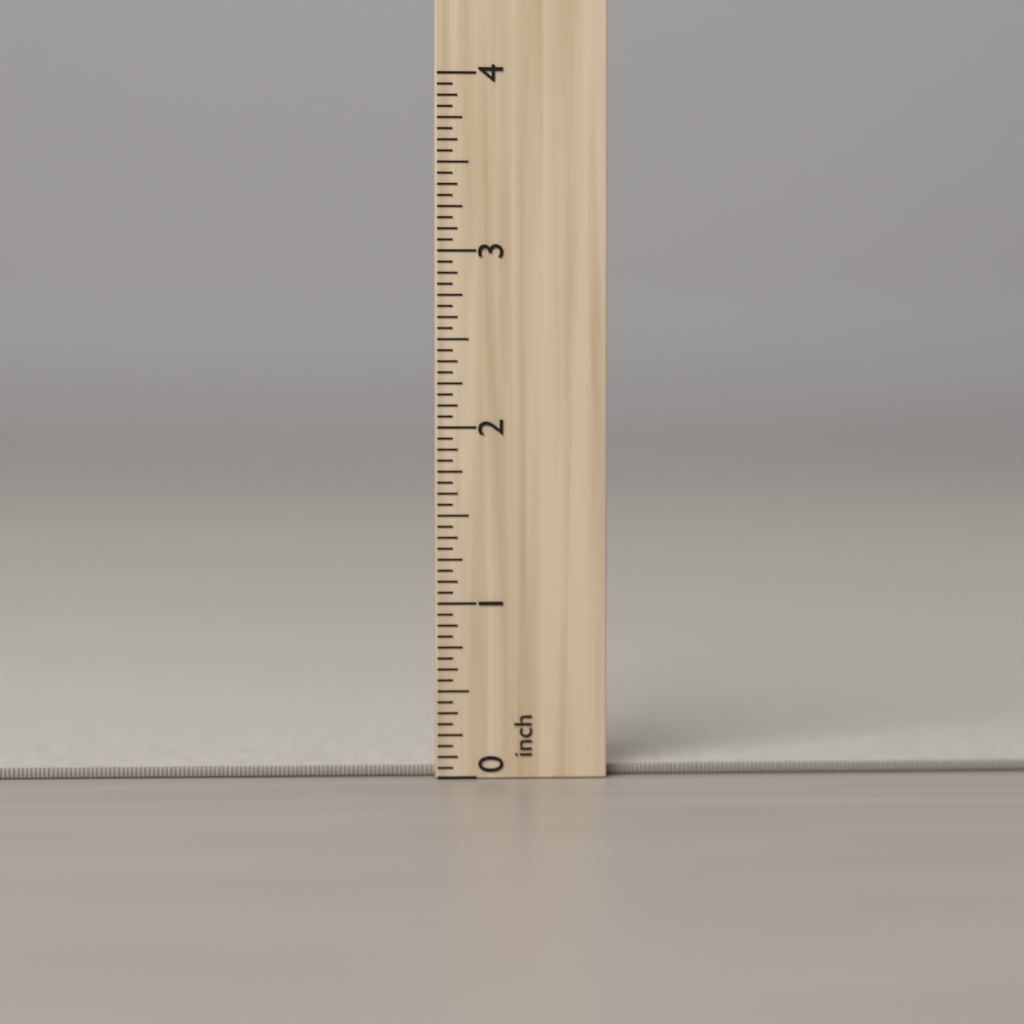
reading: 0.0625 inch
